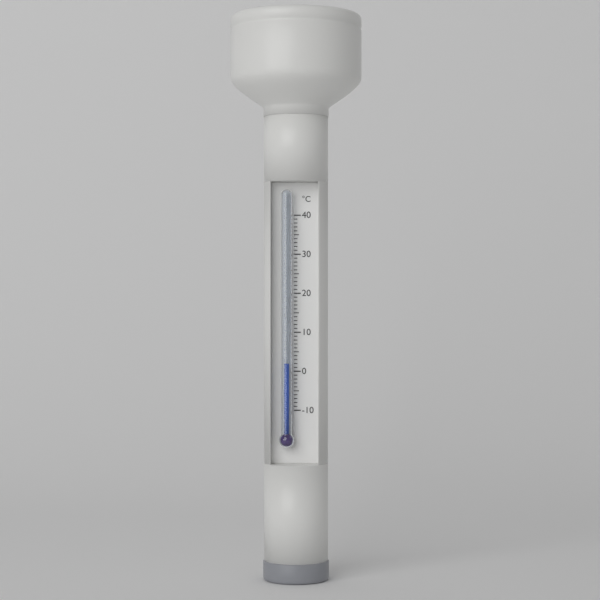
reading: 2 °C
